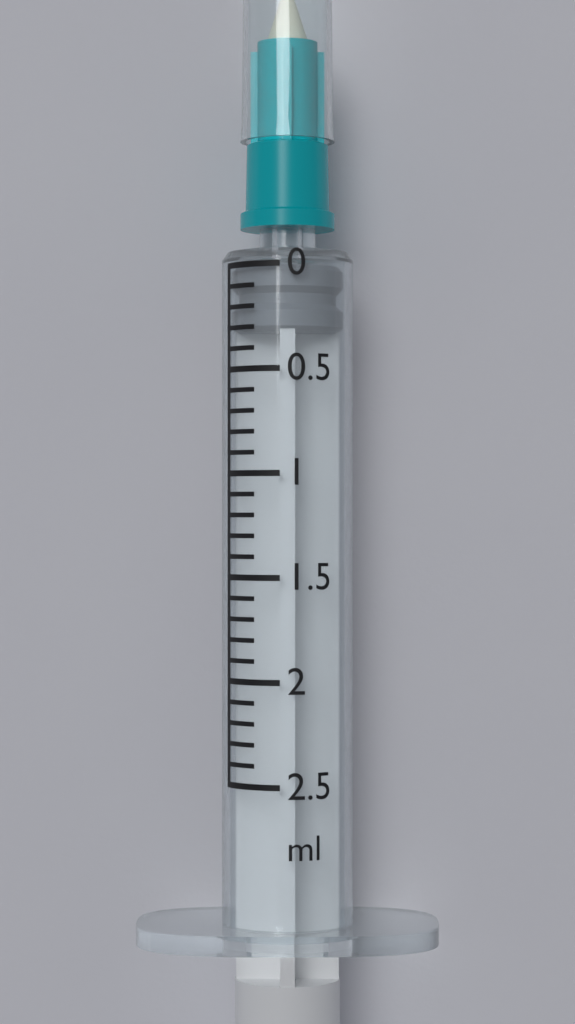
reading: 0.0 ml
